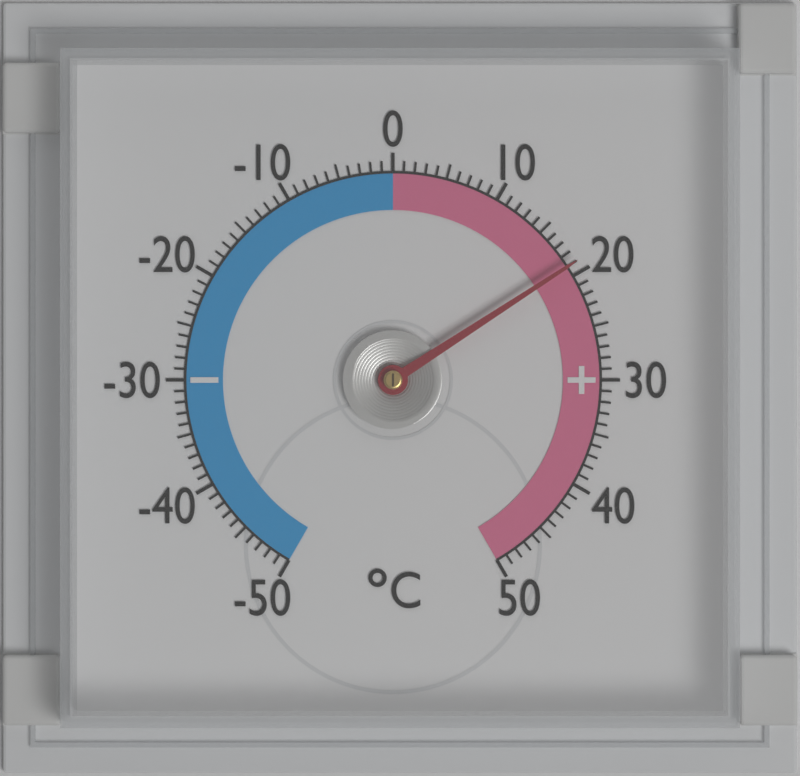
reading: 19 °C
